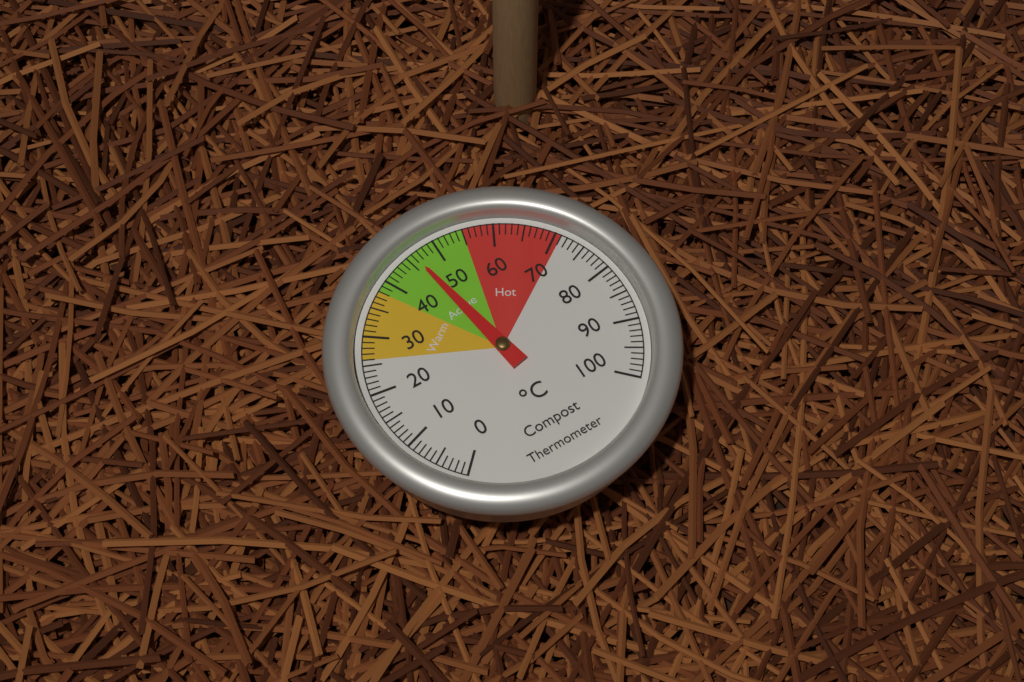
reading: 46 °C
